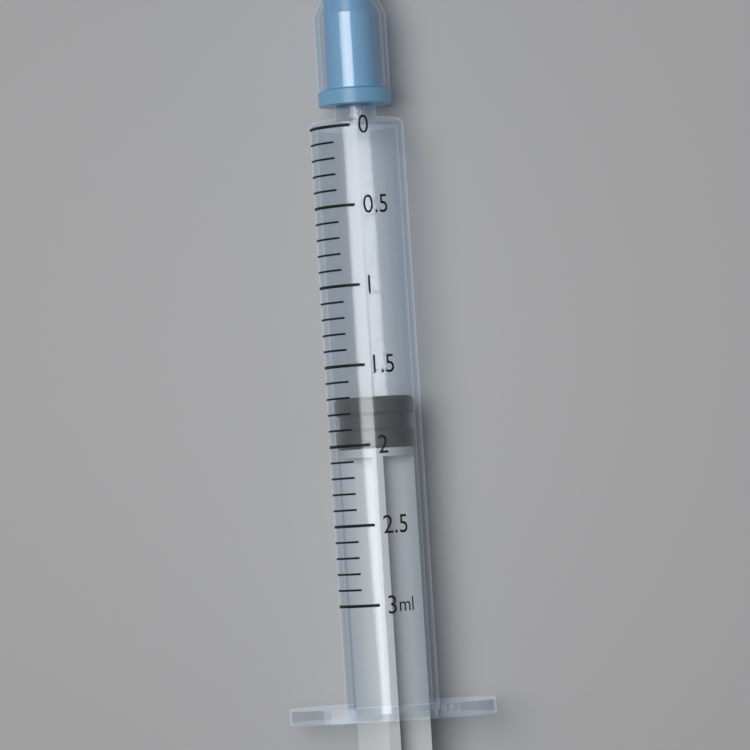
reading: 1.7 ml
